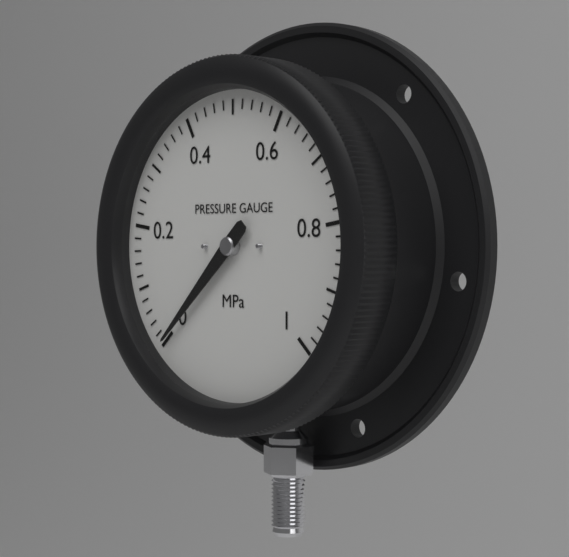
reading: 0.00 MPa
